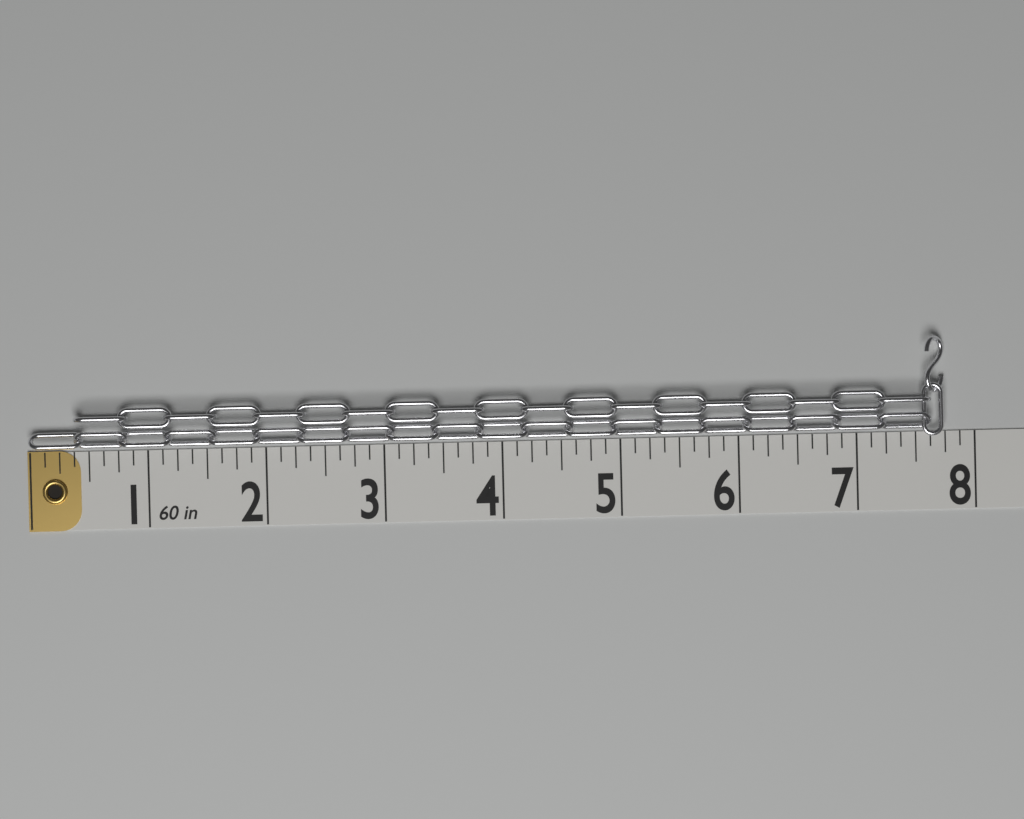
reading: 7.750 in
